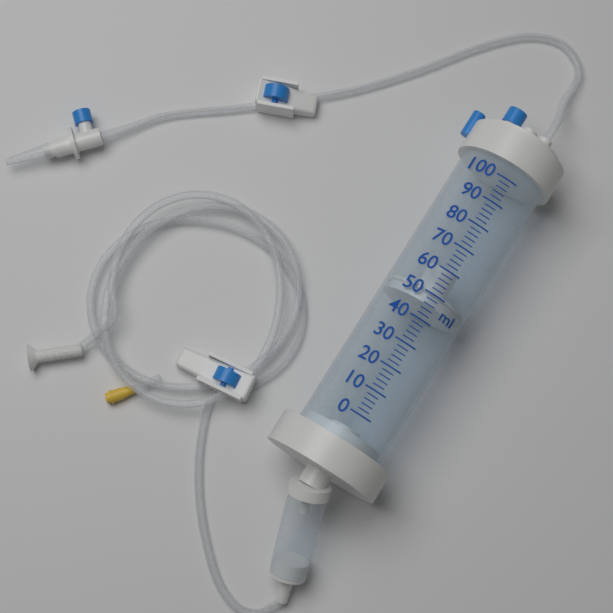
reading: 46 ml
